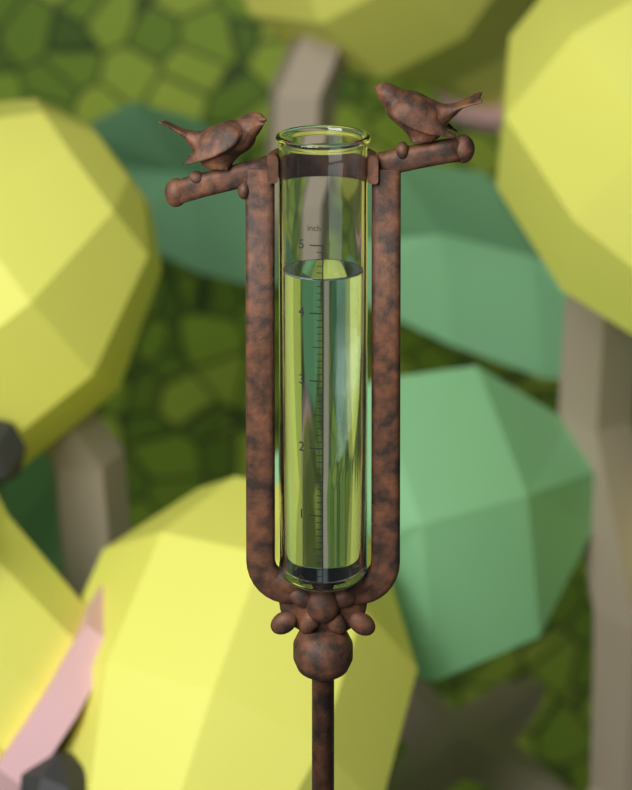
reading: 4.5 in
